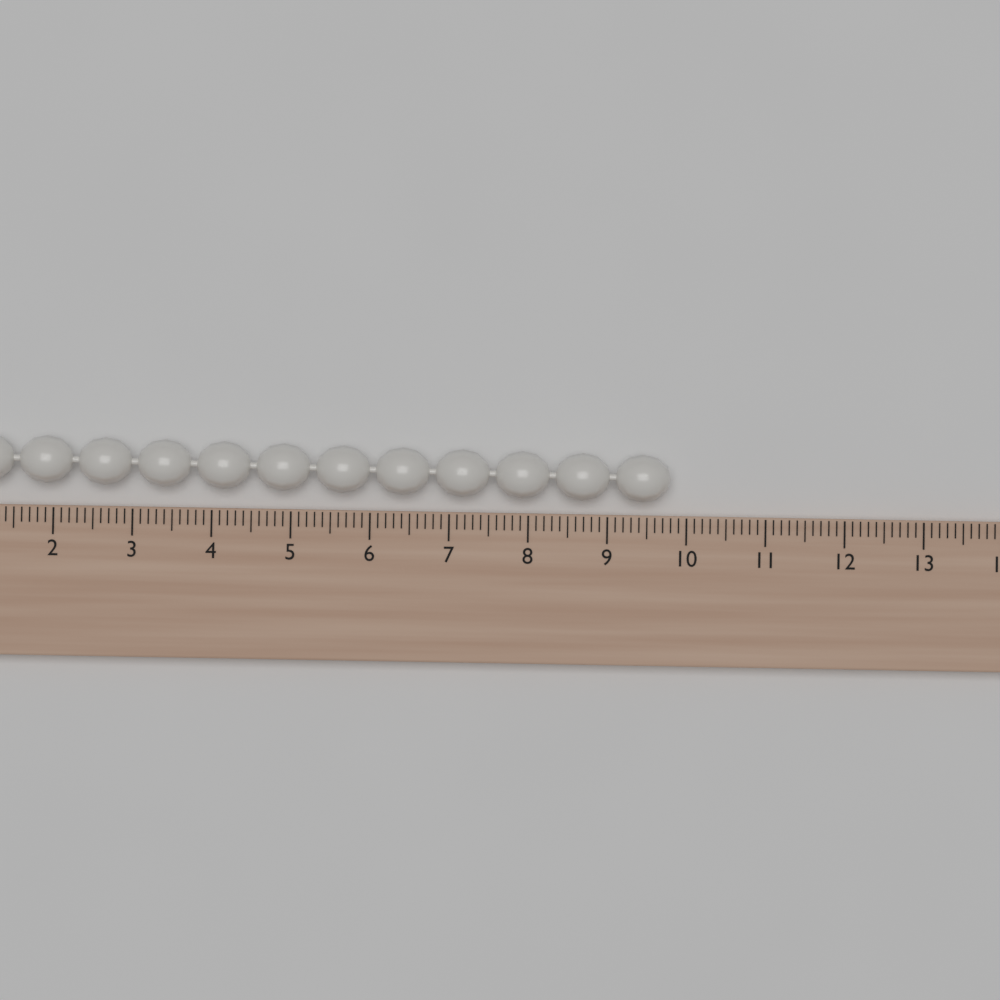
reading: 9.8 (no unit)
